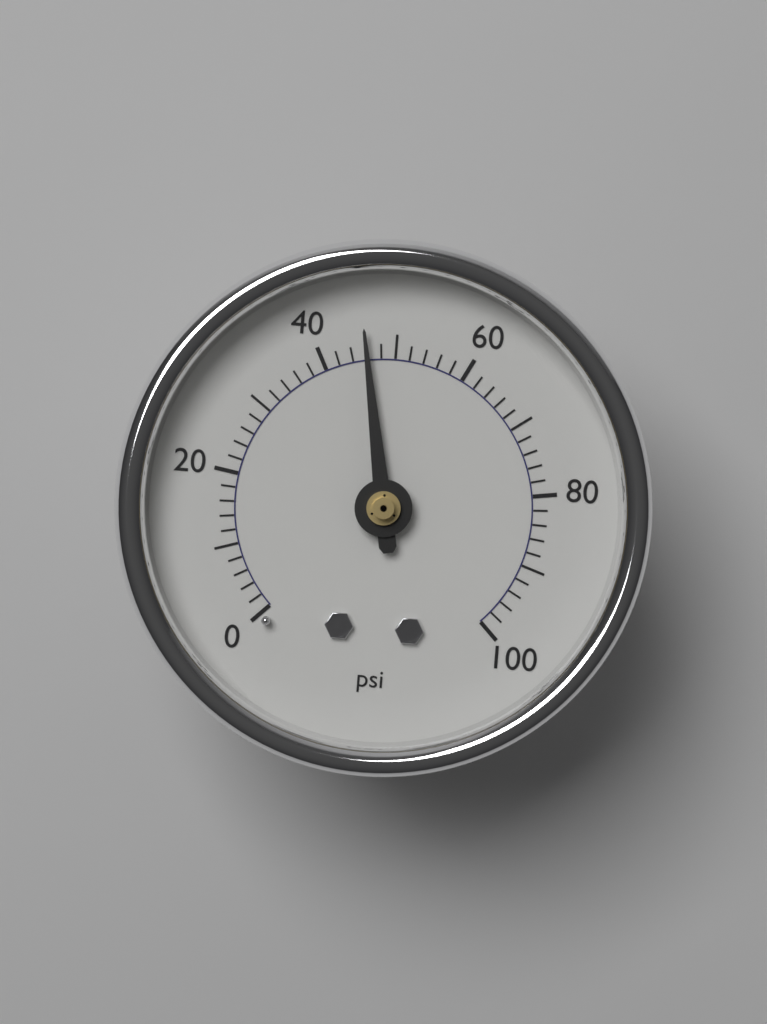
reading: 46 psi
